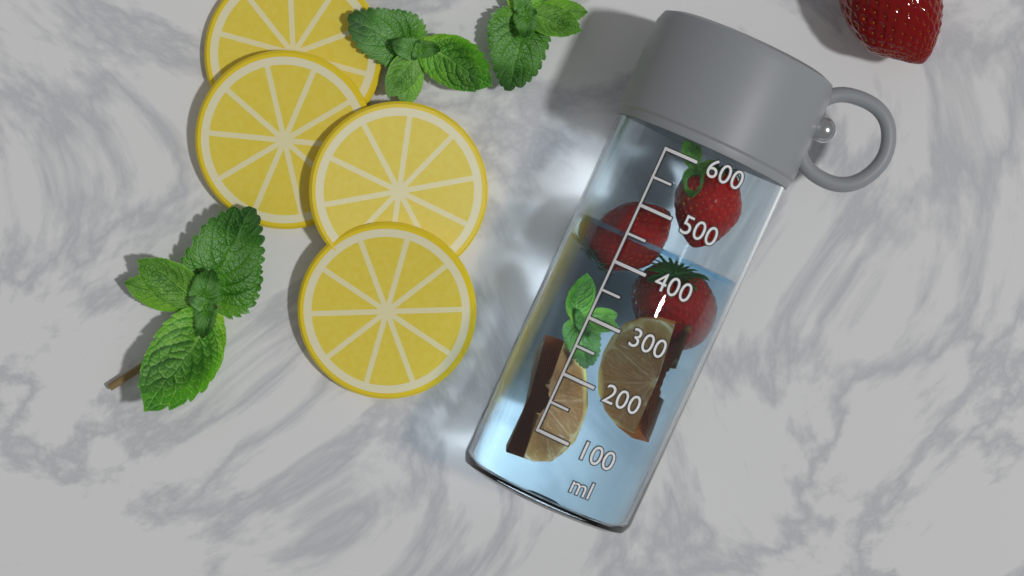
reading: 450 ml
